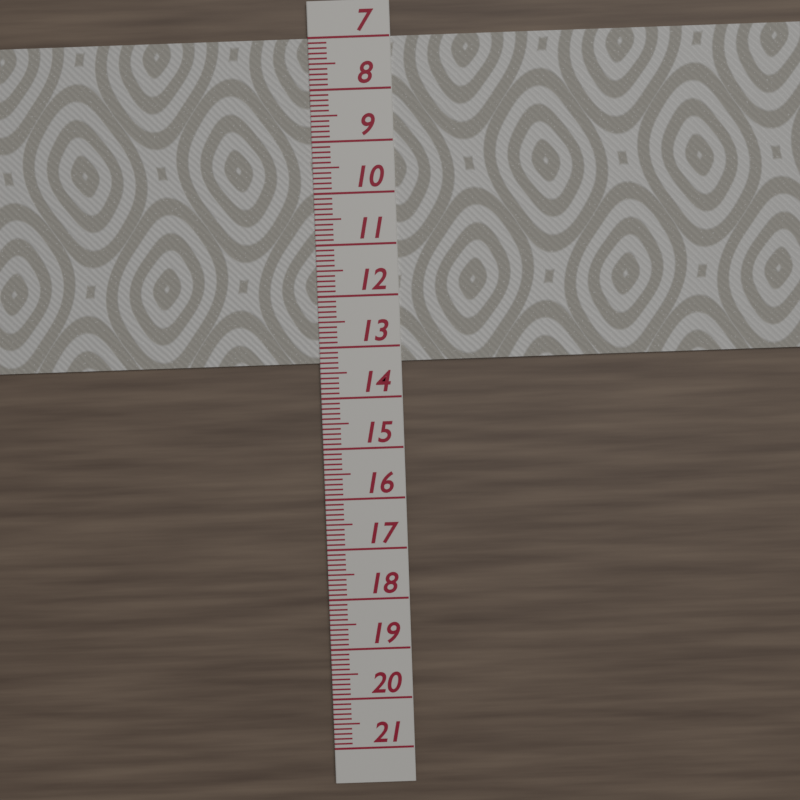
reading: 13.3 (no unit)
